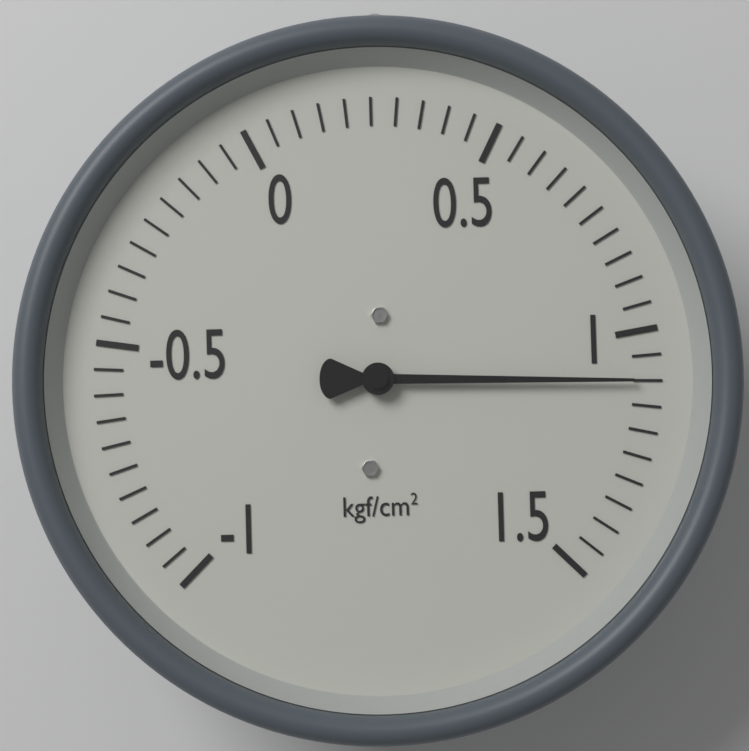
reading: 1.10 kgf/cm²
